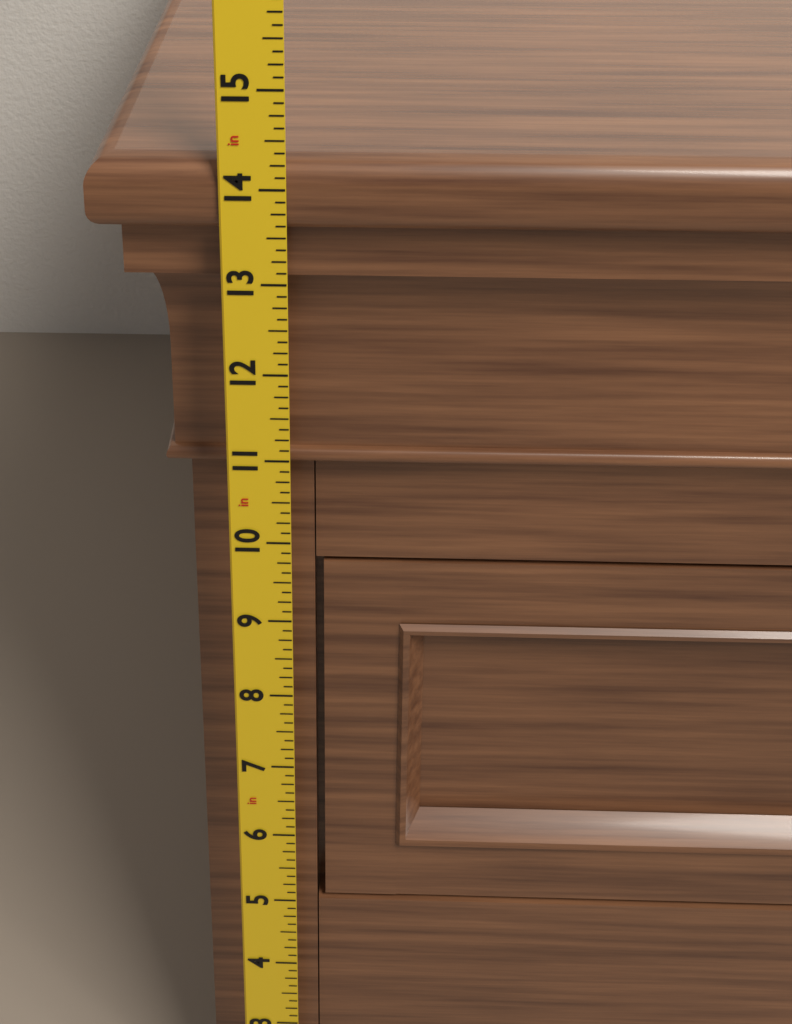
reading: 14.250 in
